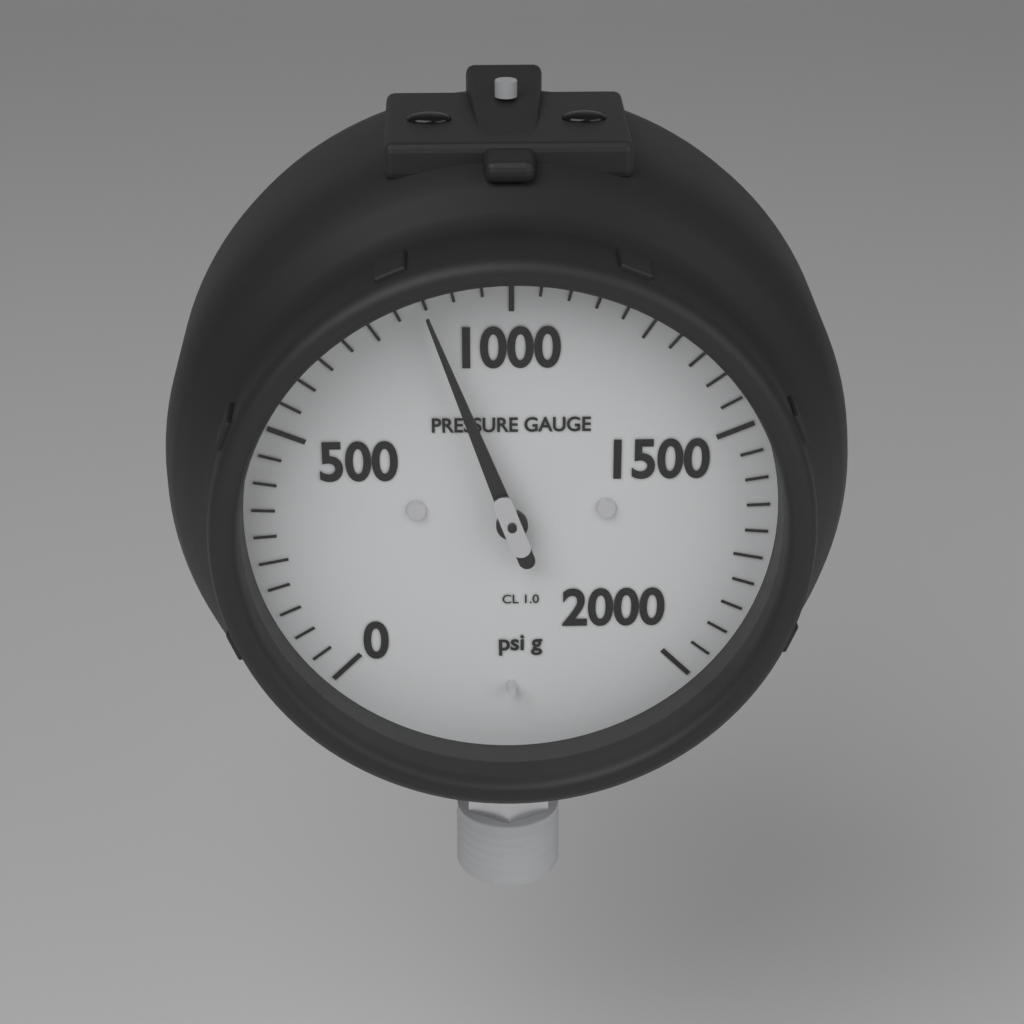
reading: 850 psi
